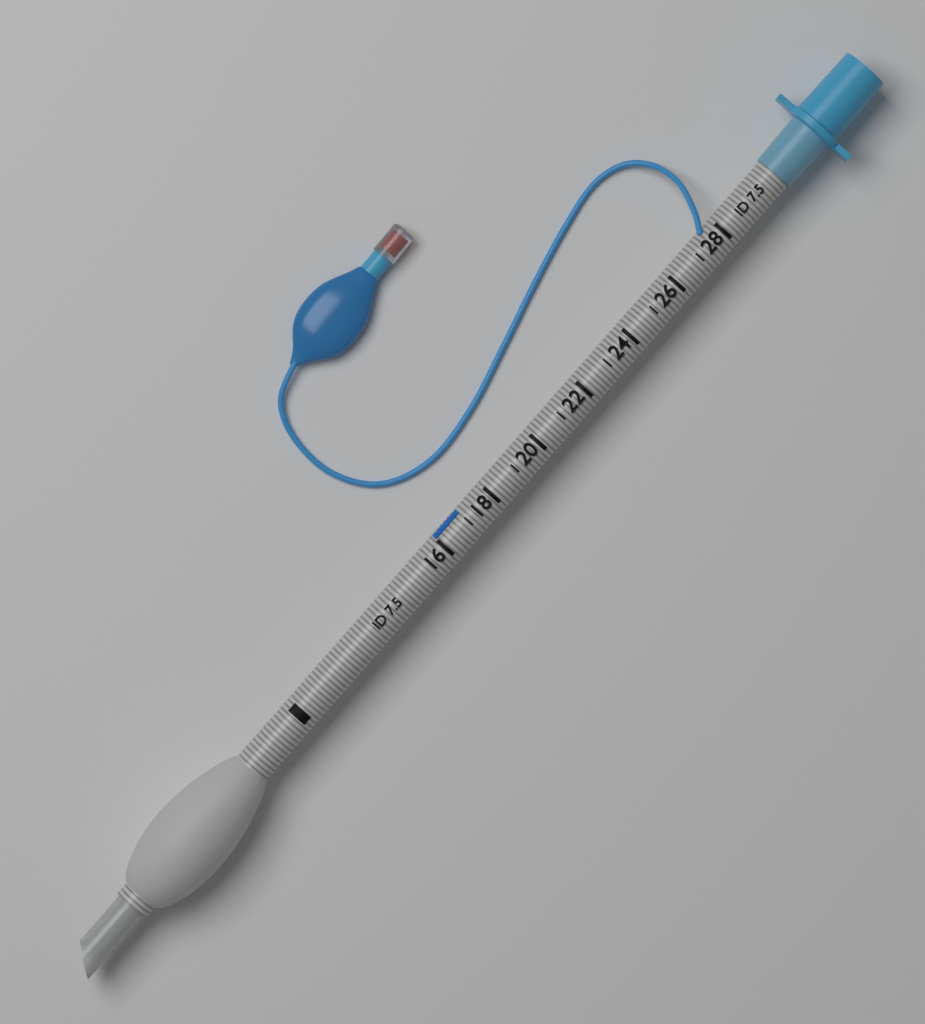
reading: 17 (no unit)
